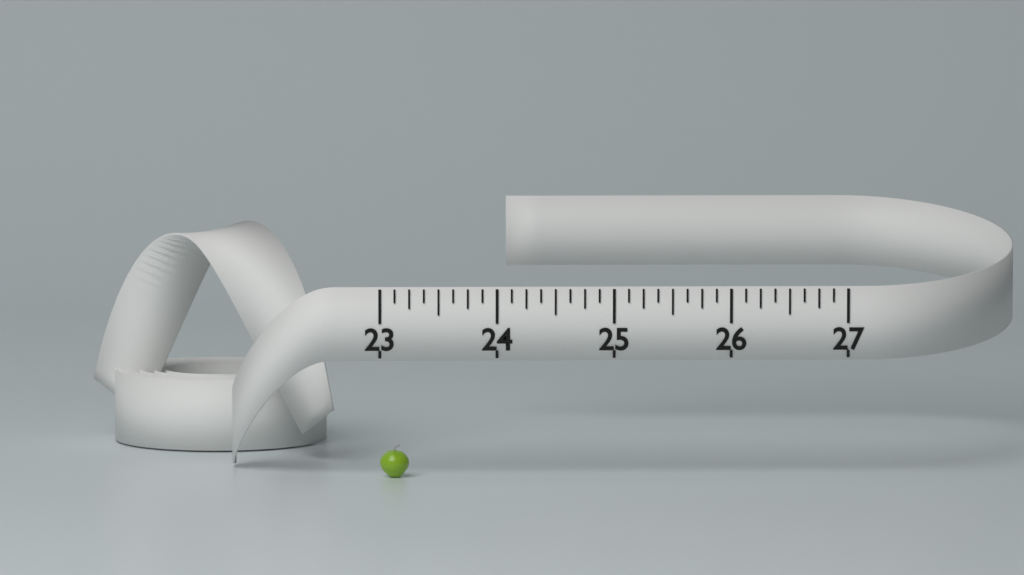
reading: 23.250 (no unit)
